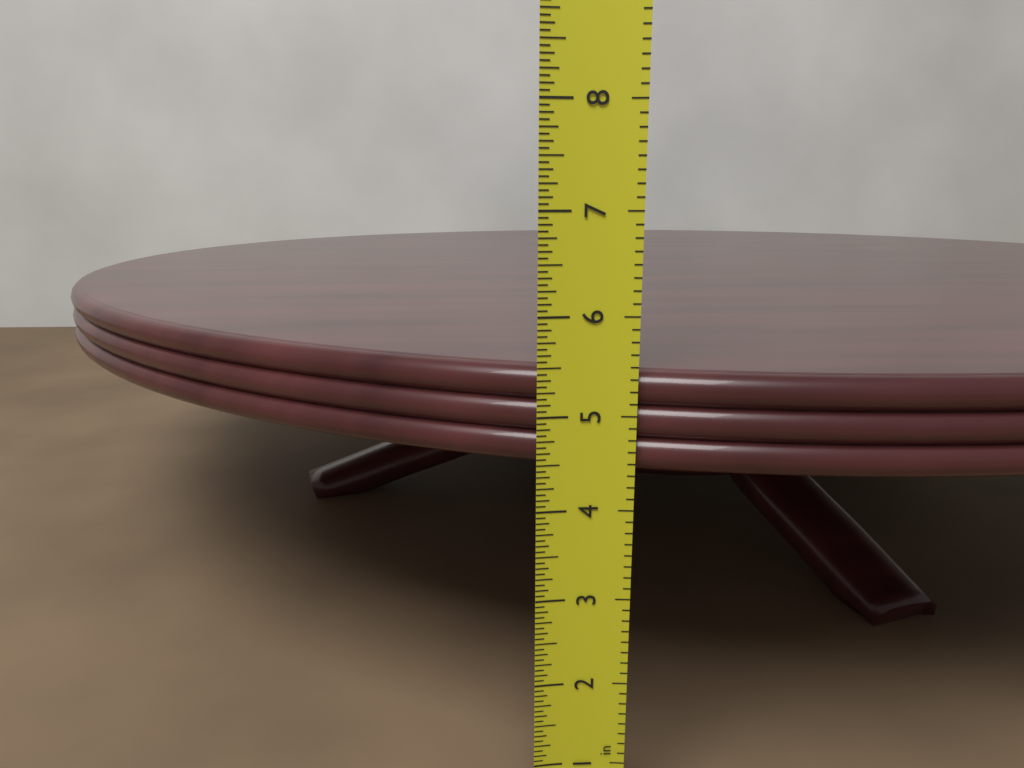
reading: 5.4375 in
